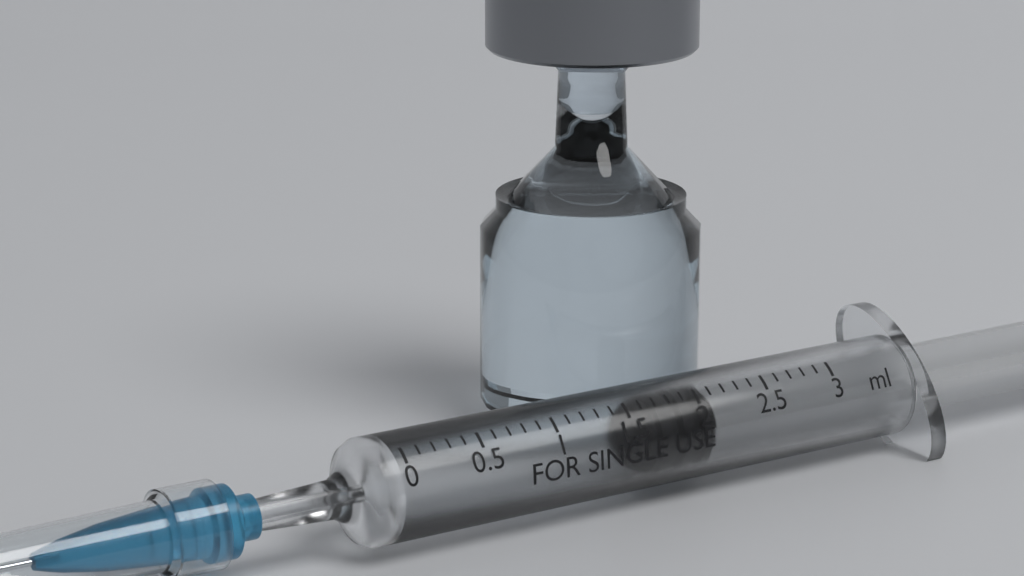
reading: 1.7 ml
